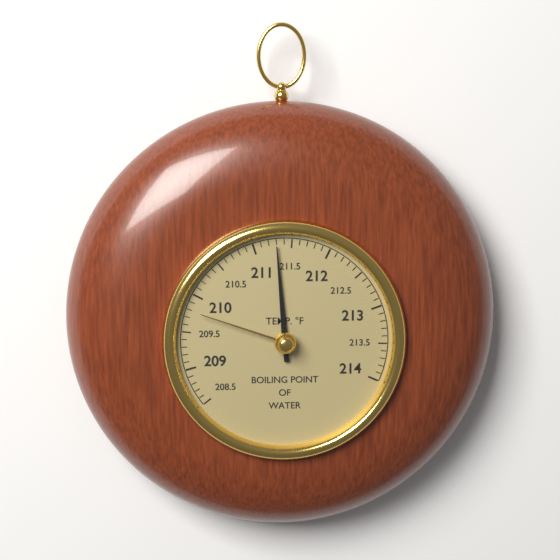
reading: 211.3 °F
